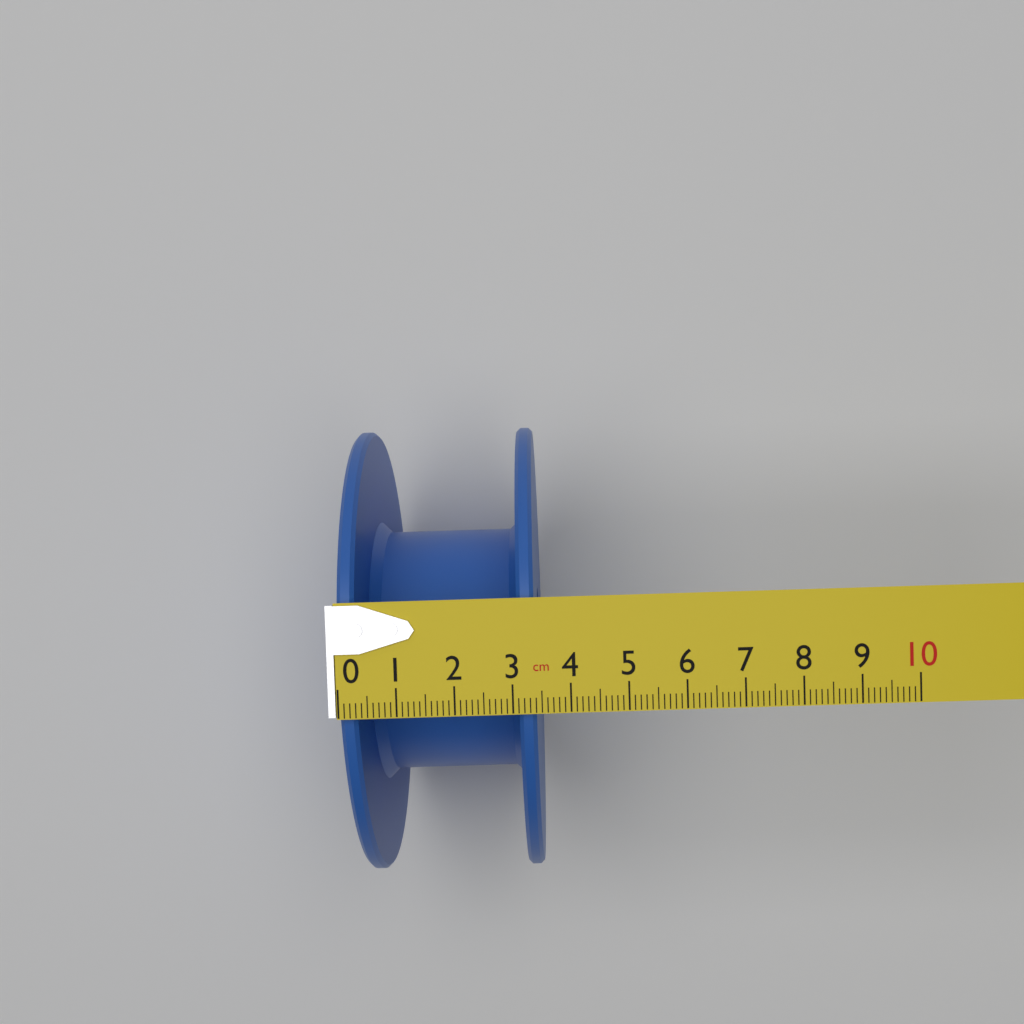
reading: 3.4 cm
